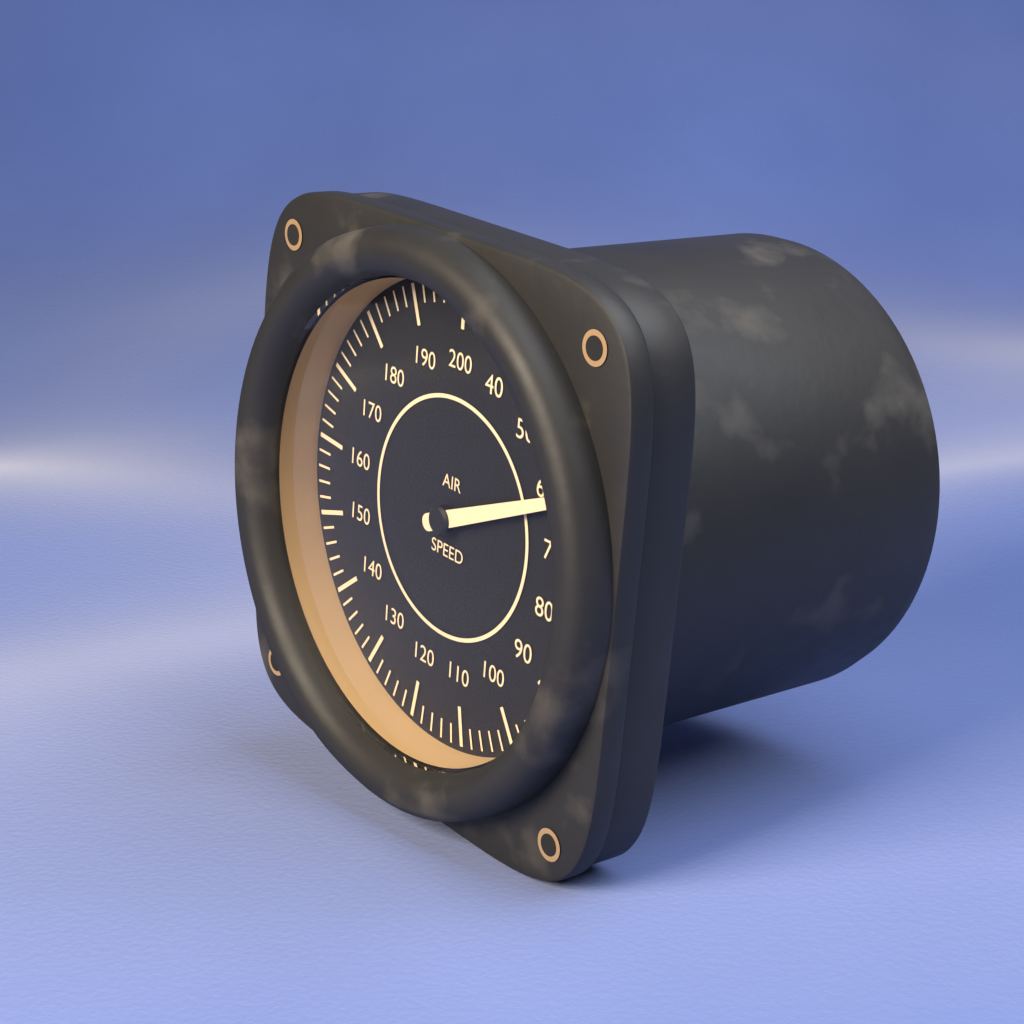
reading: 62 (no unit)
